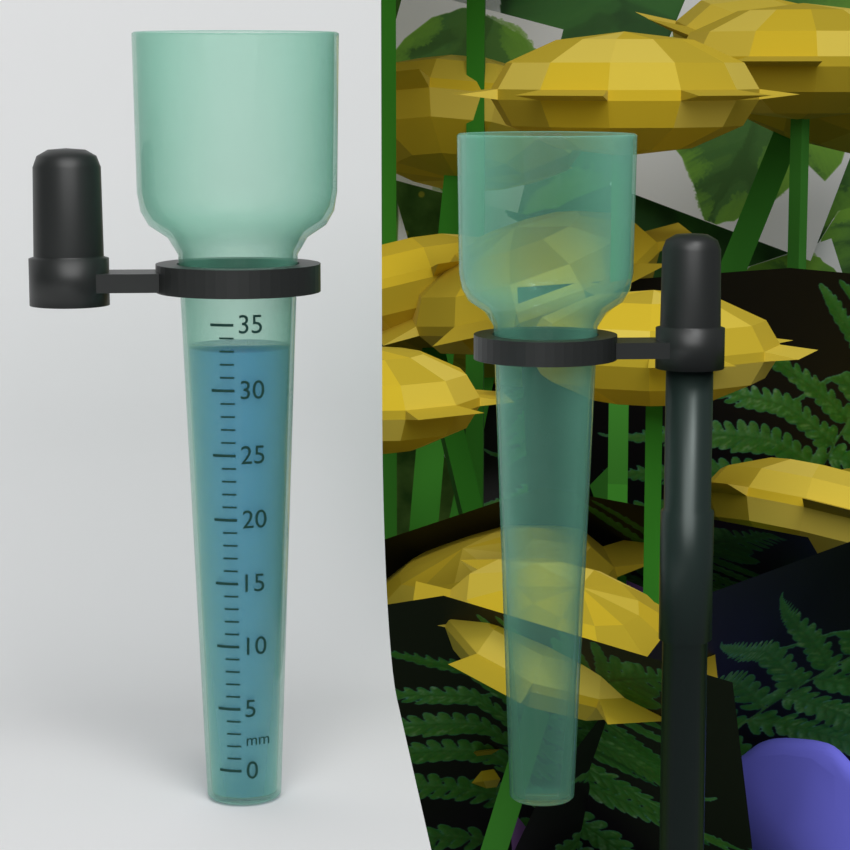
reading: 33 mm
